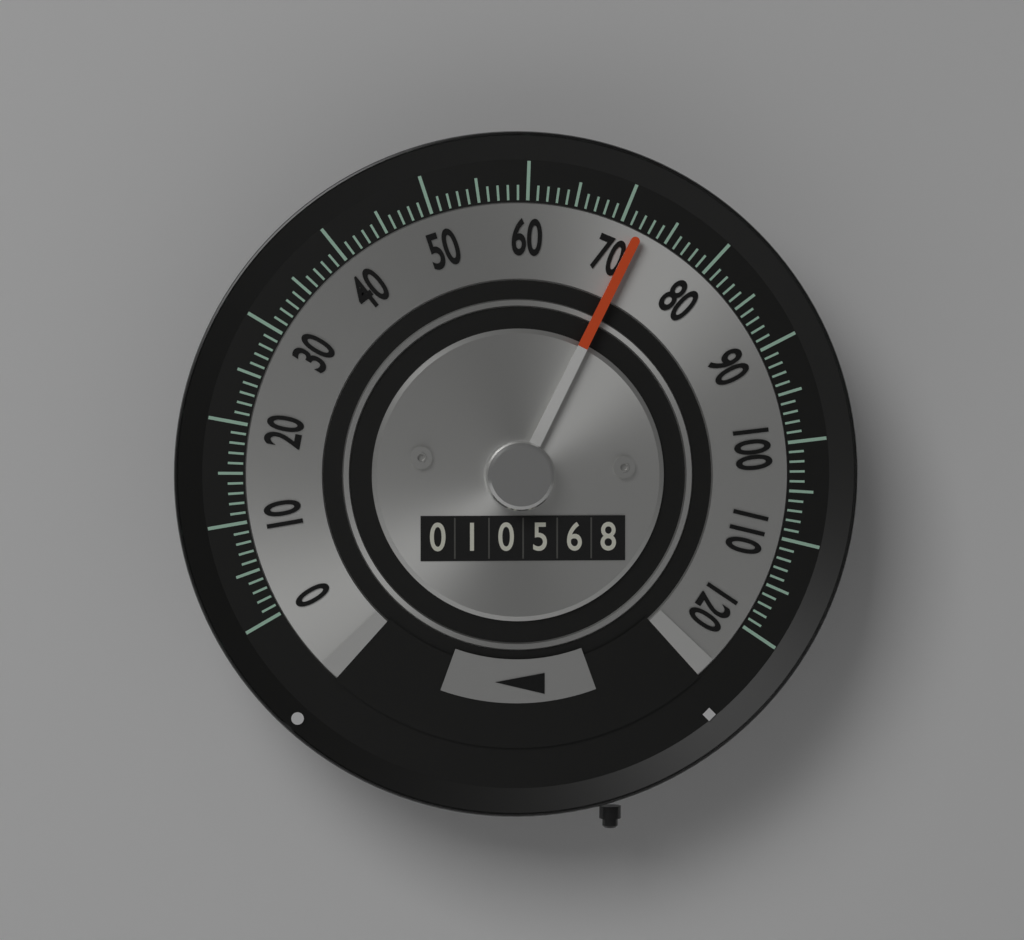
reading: 72 (no unit)
